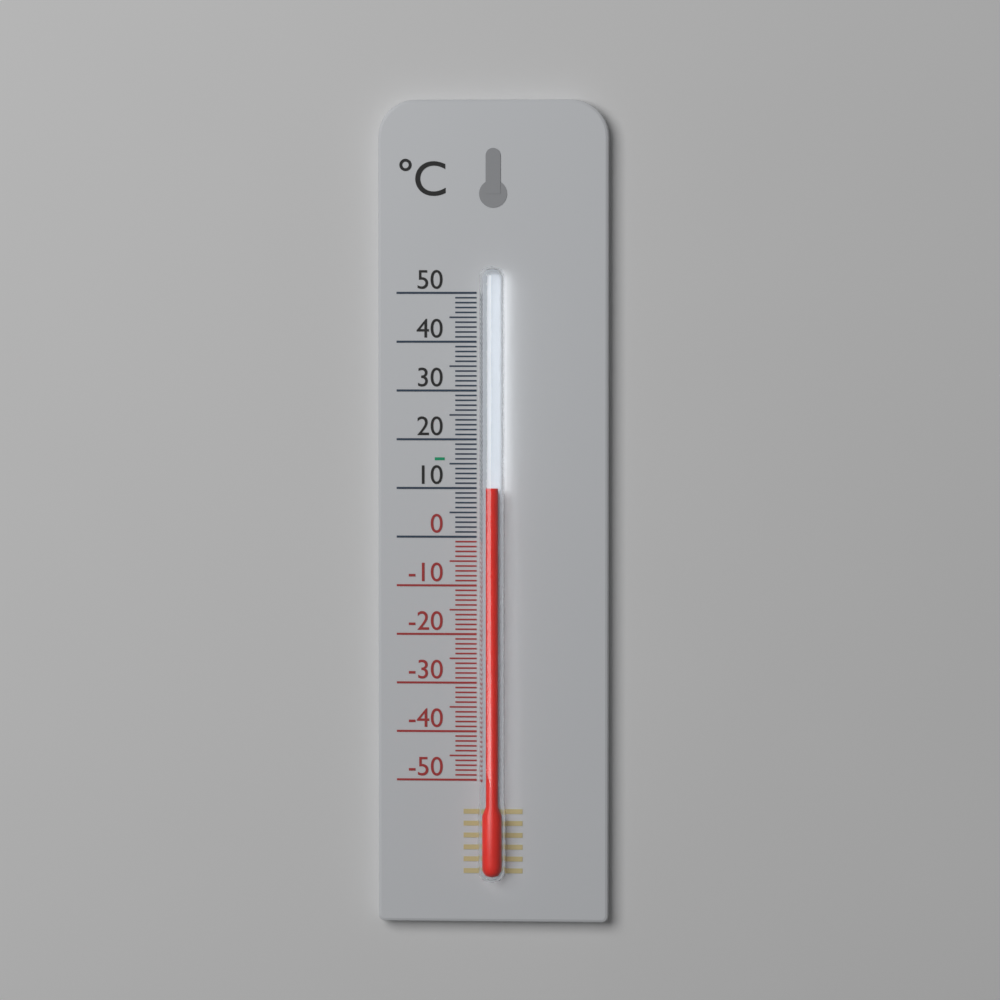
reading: 10 °C
